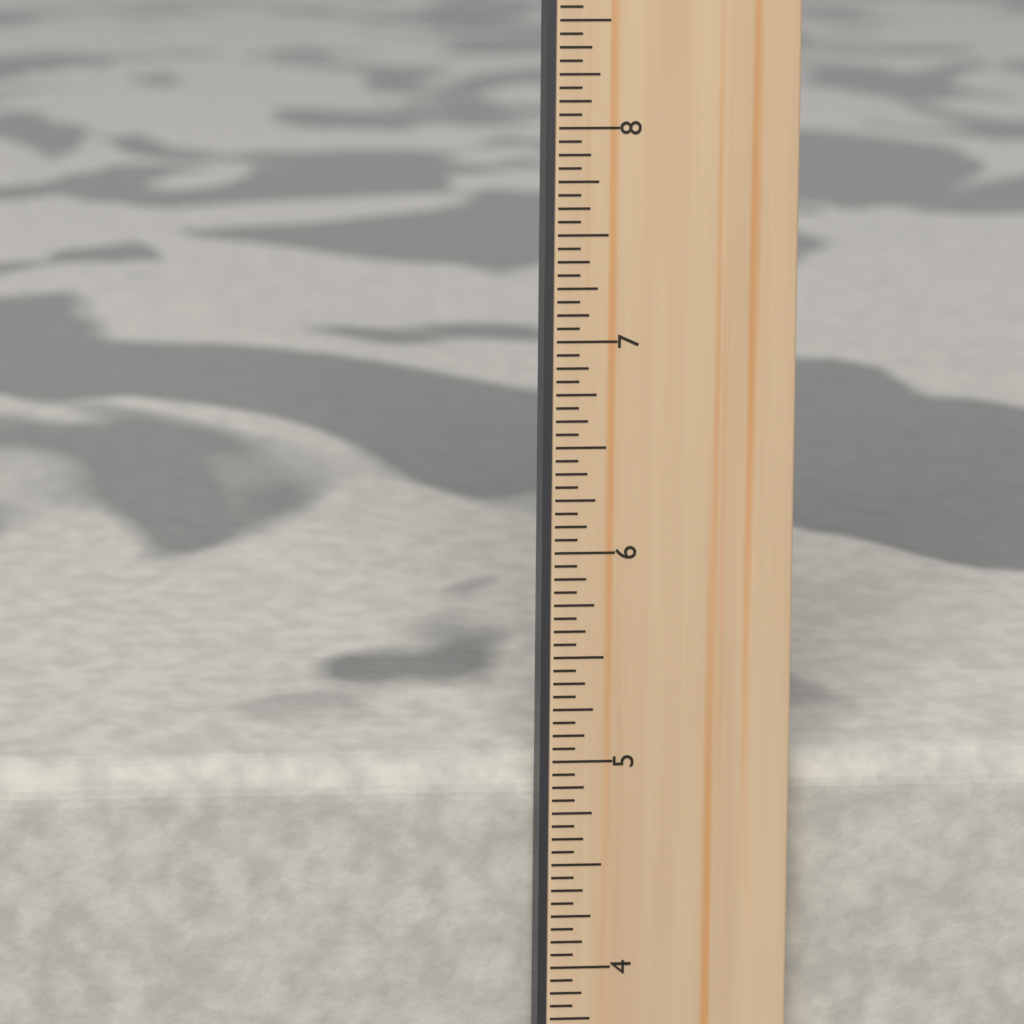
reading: 4.9375 in
